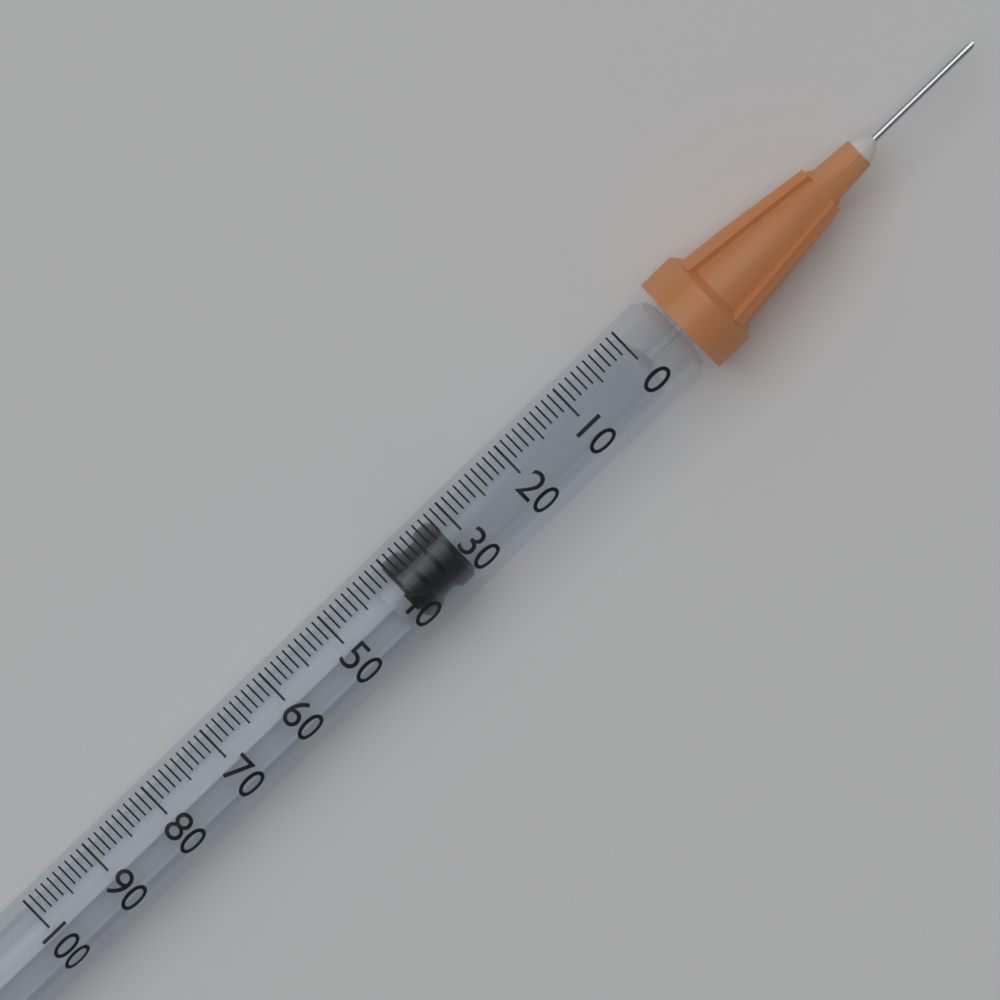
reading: 32 (no unit)
